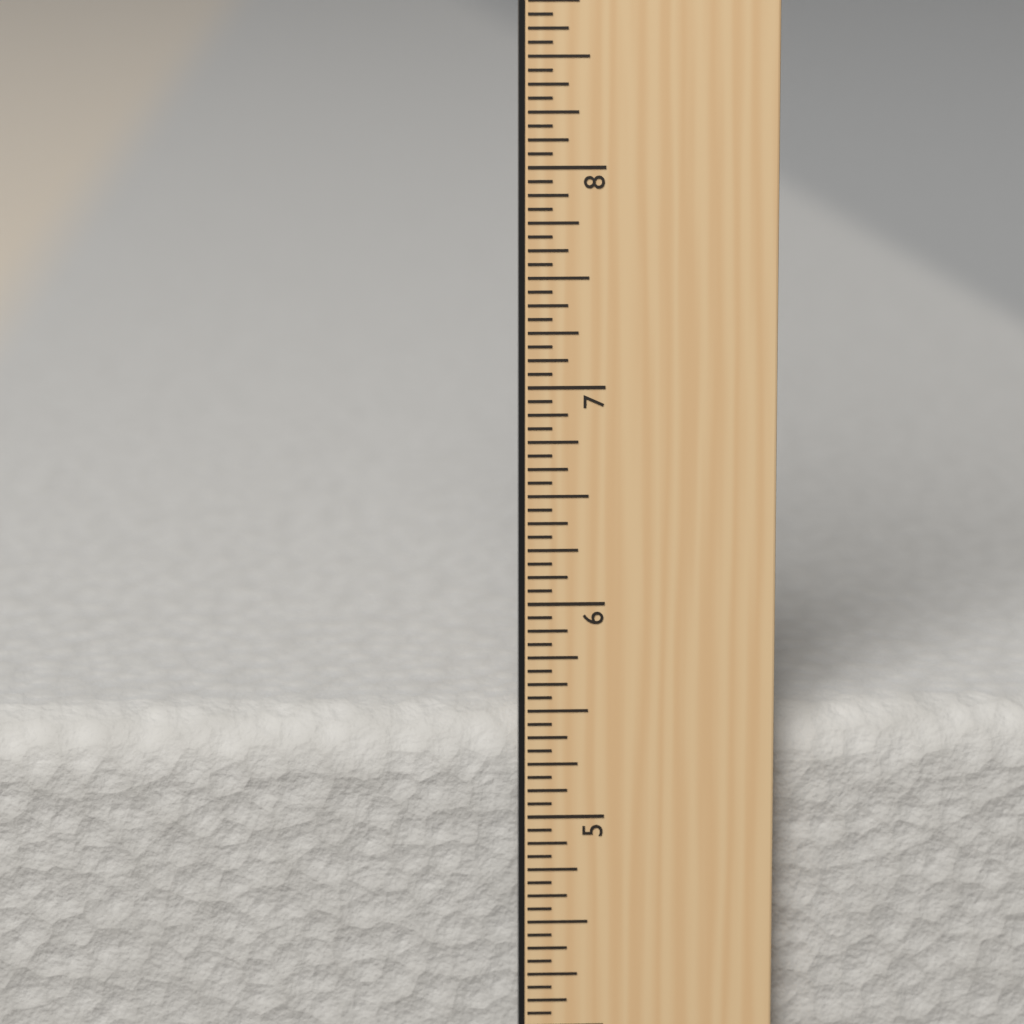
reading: 5.4375 in
